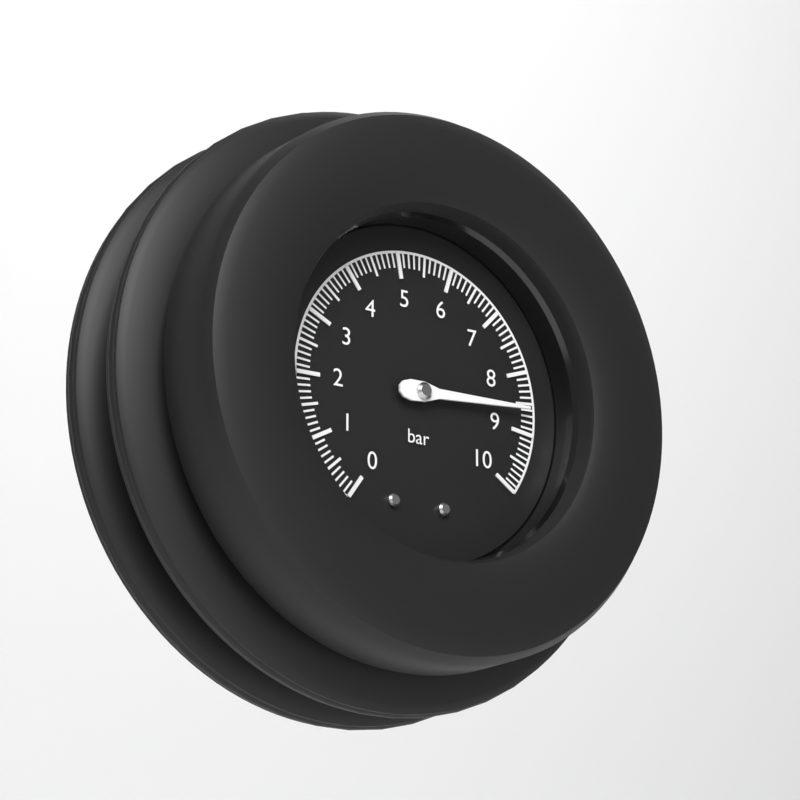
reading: 8.6 bar
